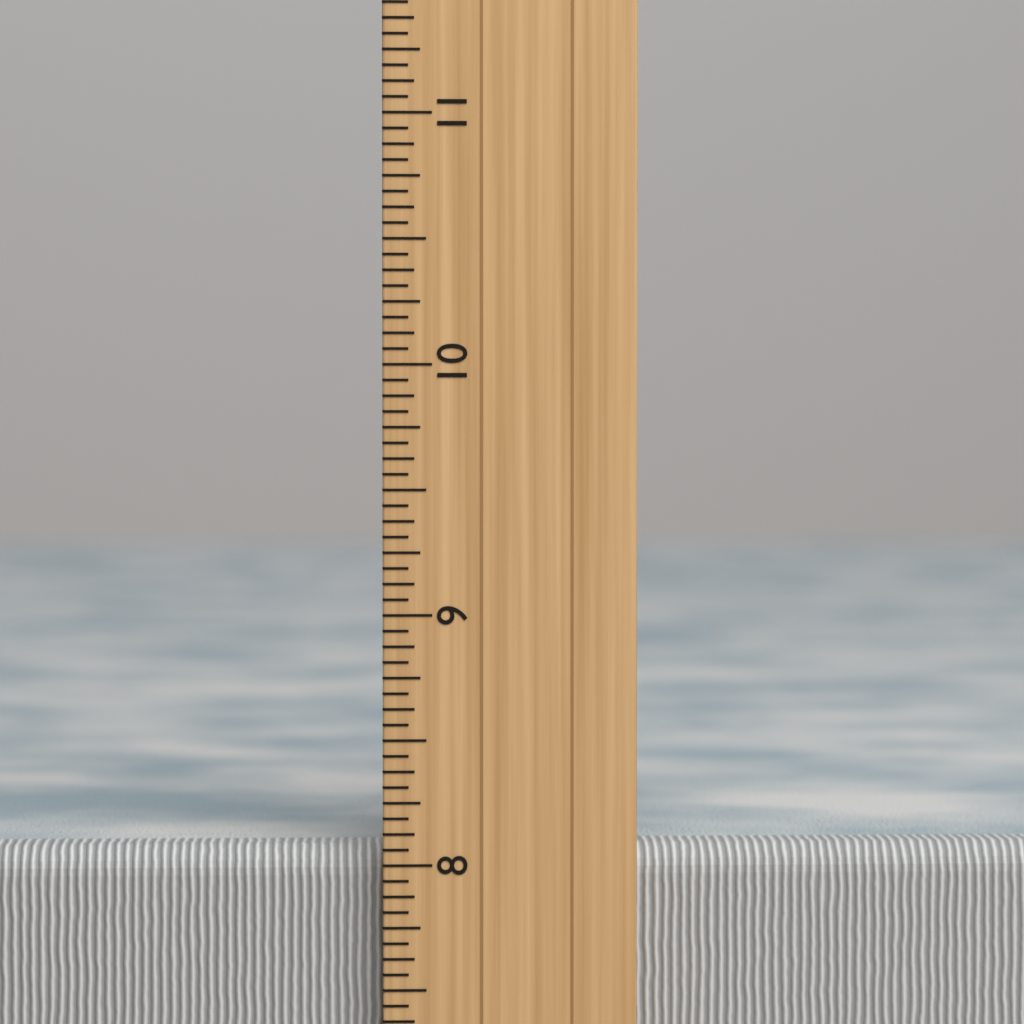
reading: 8.0625 inch
